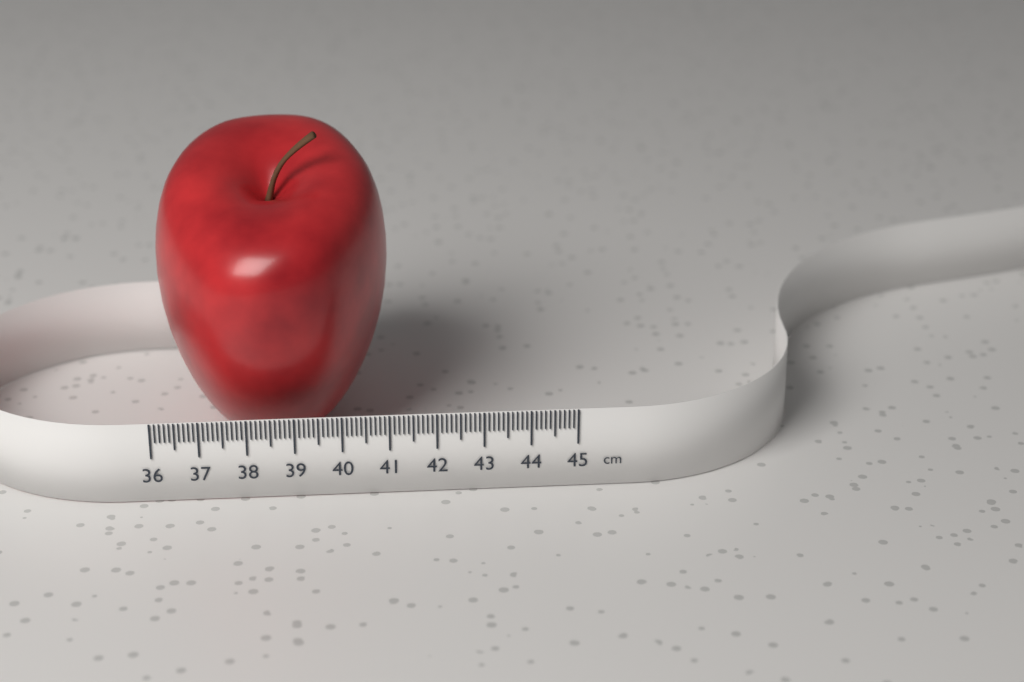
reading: 41.1 cm
